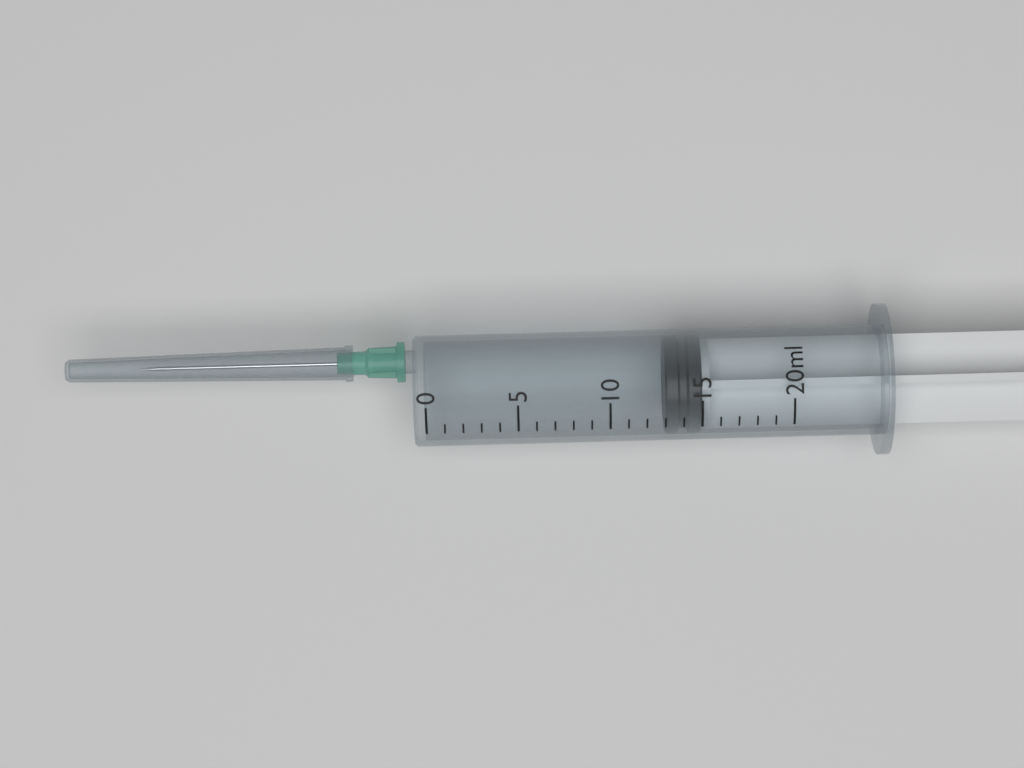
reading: 13 ml
